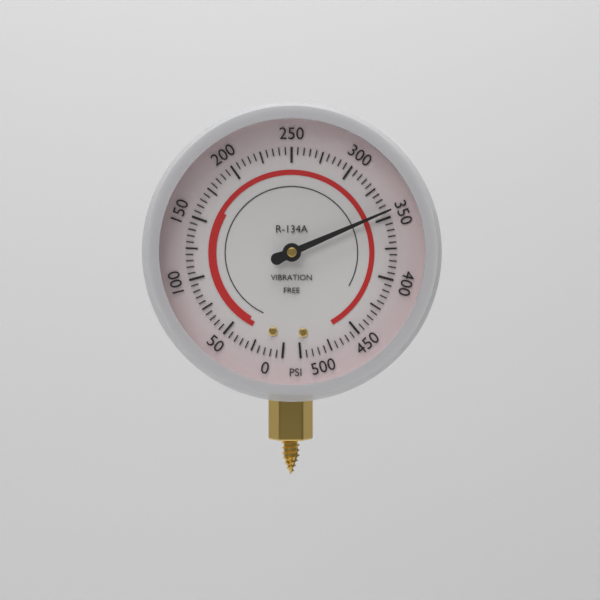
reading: 345 psi
